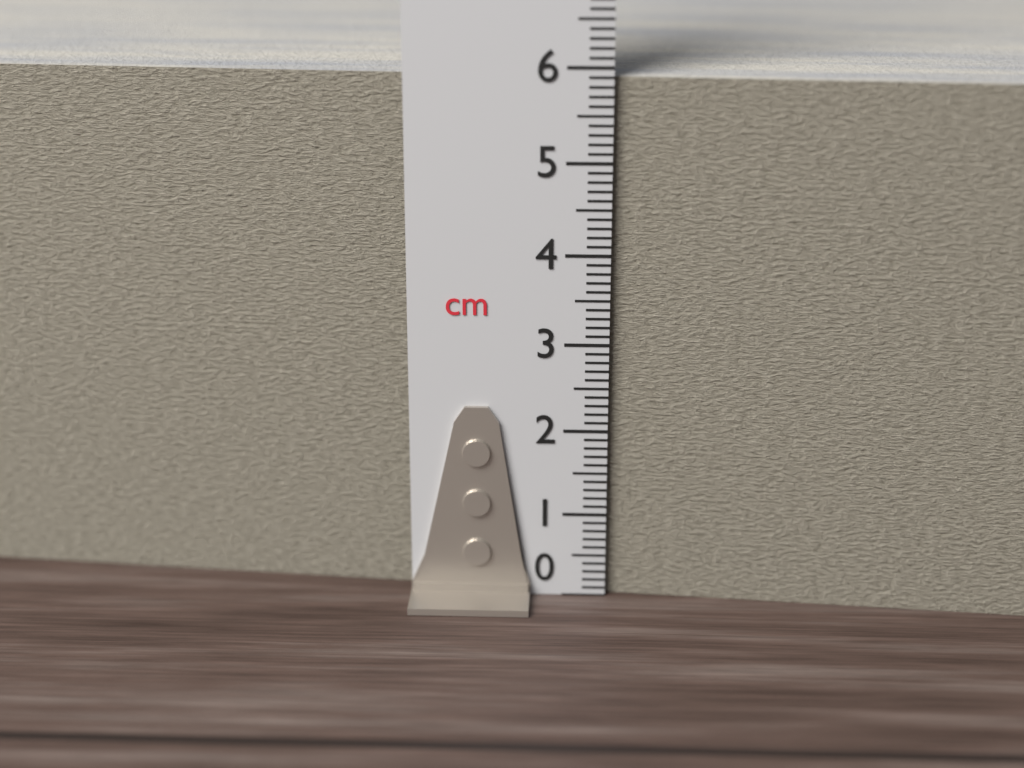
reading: 5.9 cm
